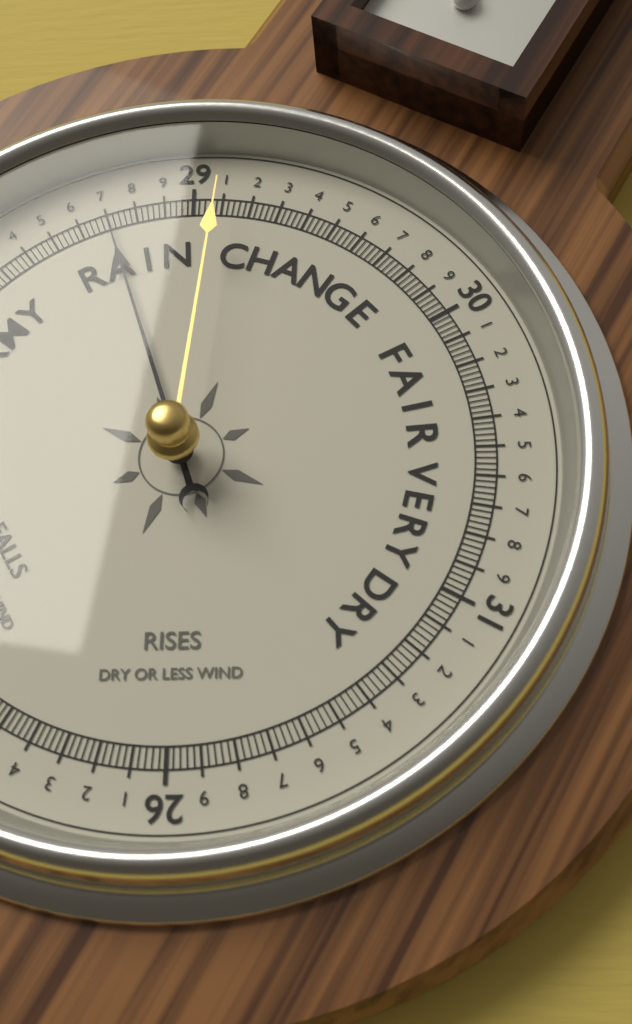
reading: 28.70 (no unit)
